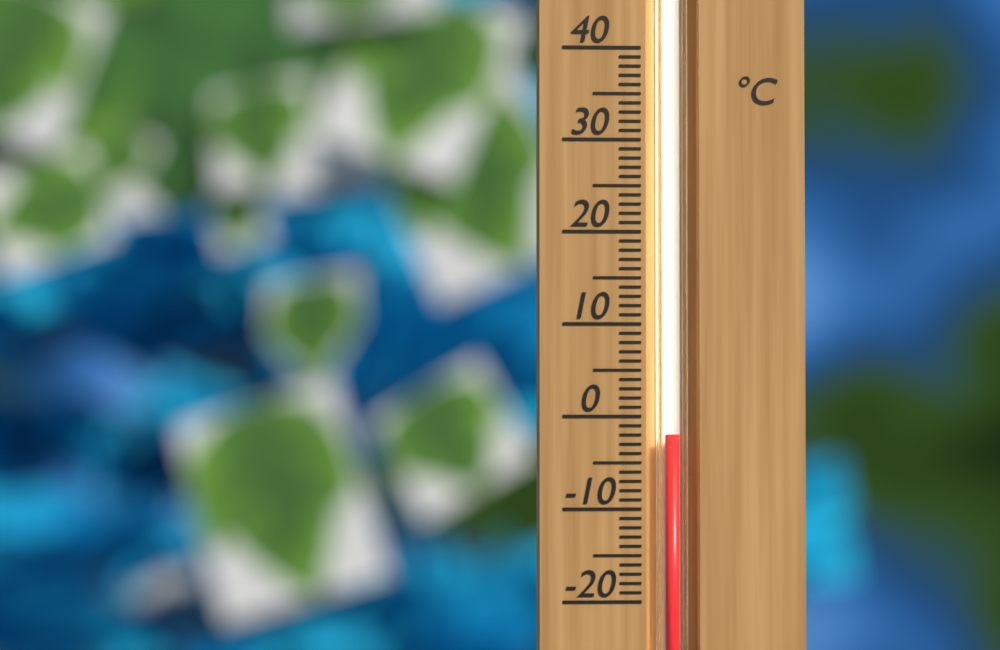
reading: -2 °C
